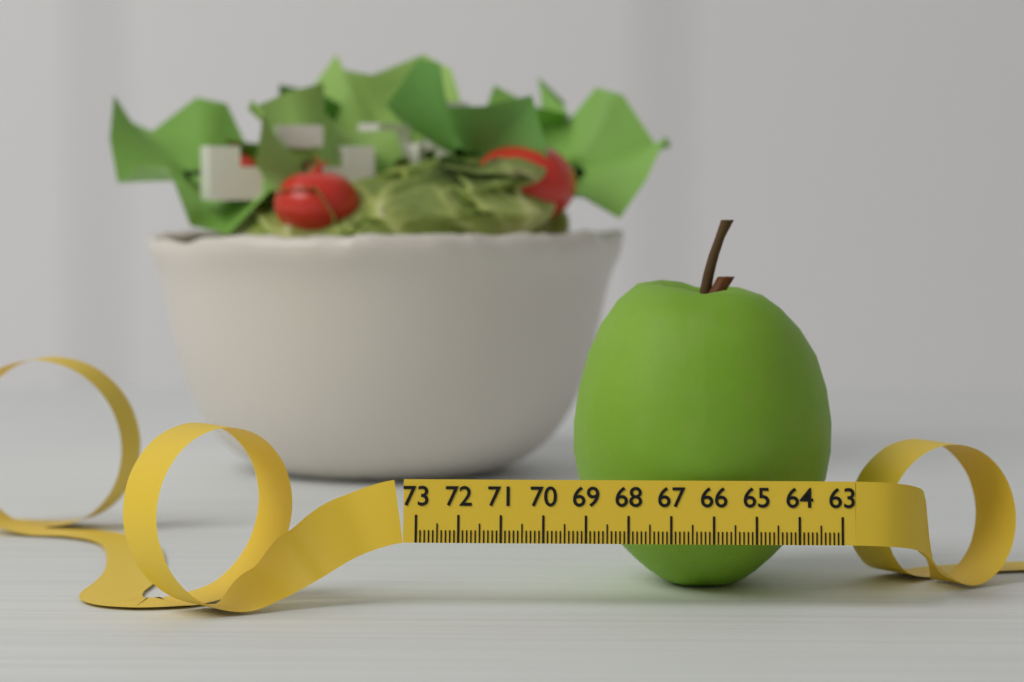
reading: 69.4 (no unit)
